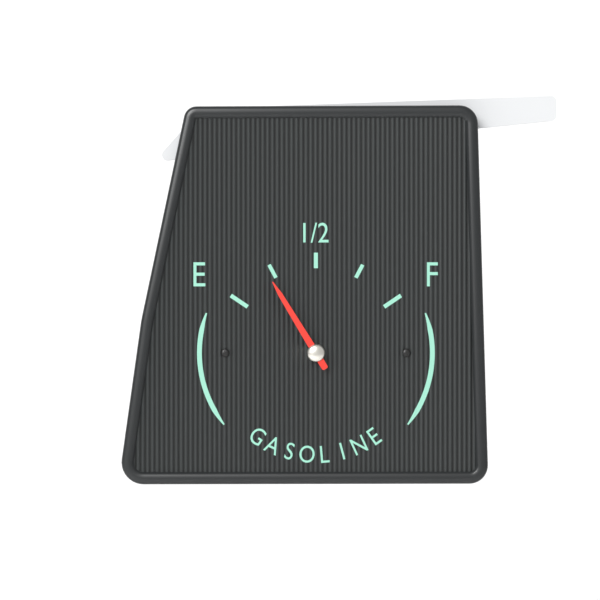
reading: 0.22 (no unit)
